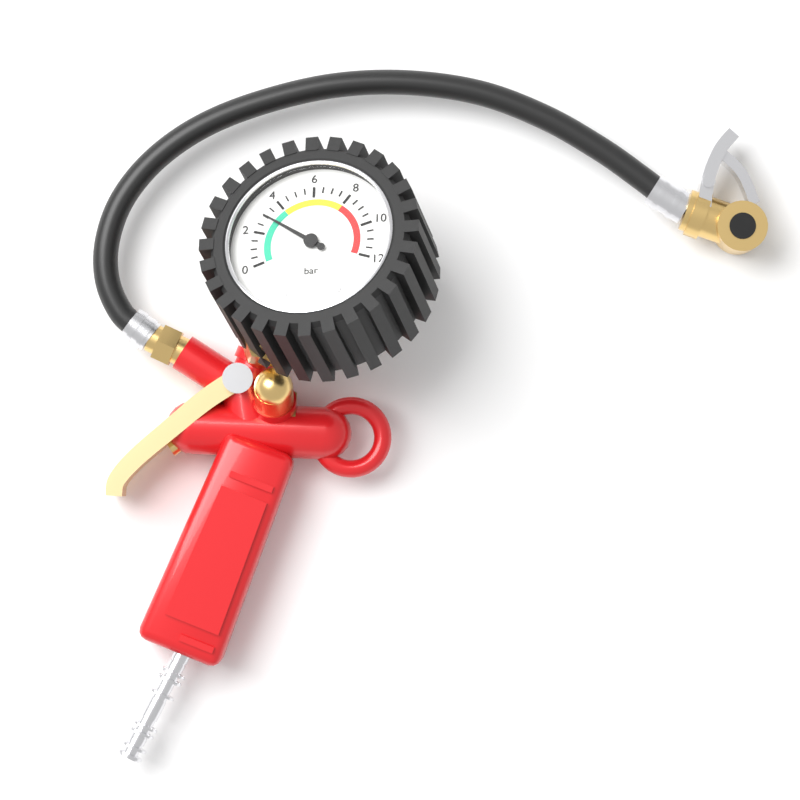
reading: 3.0 bar
